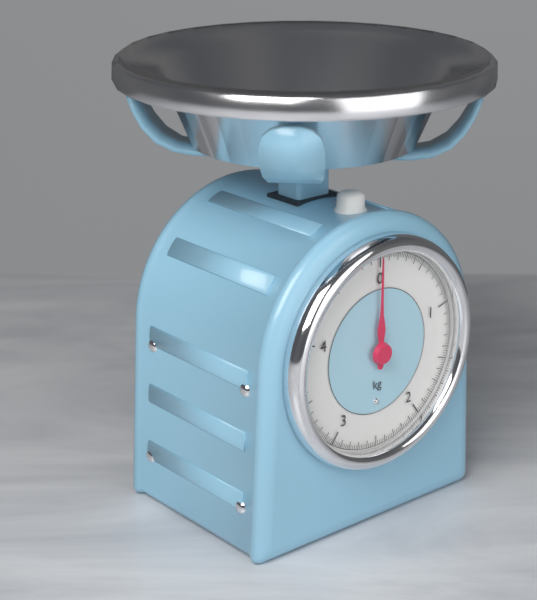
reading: 0.00 kg
